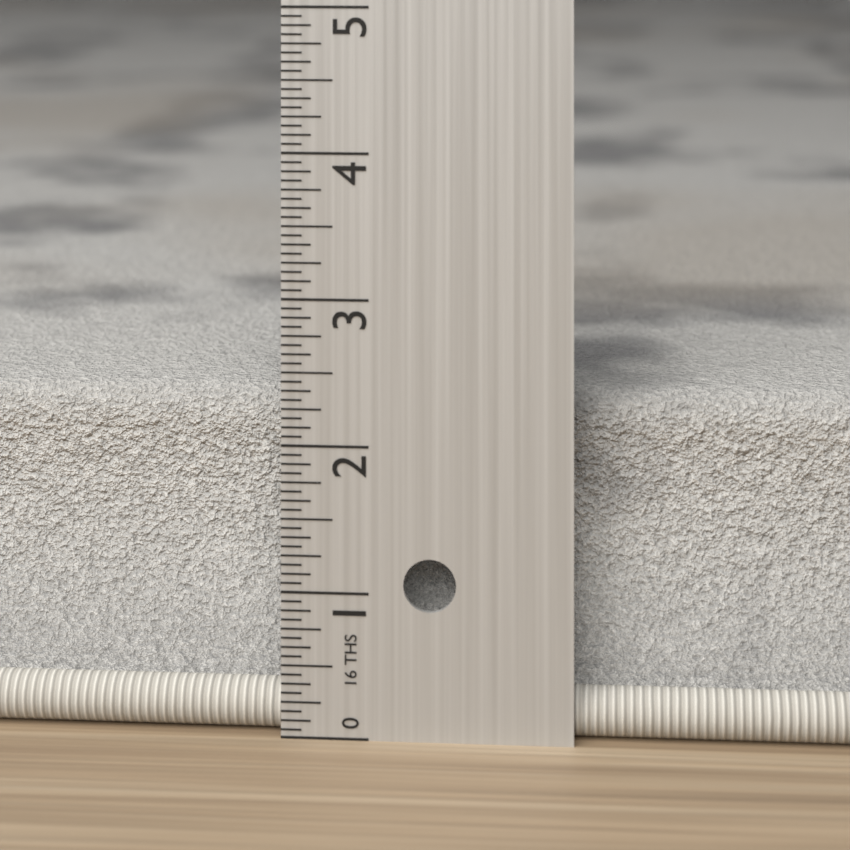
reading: 2.3125 in
